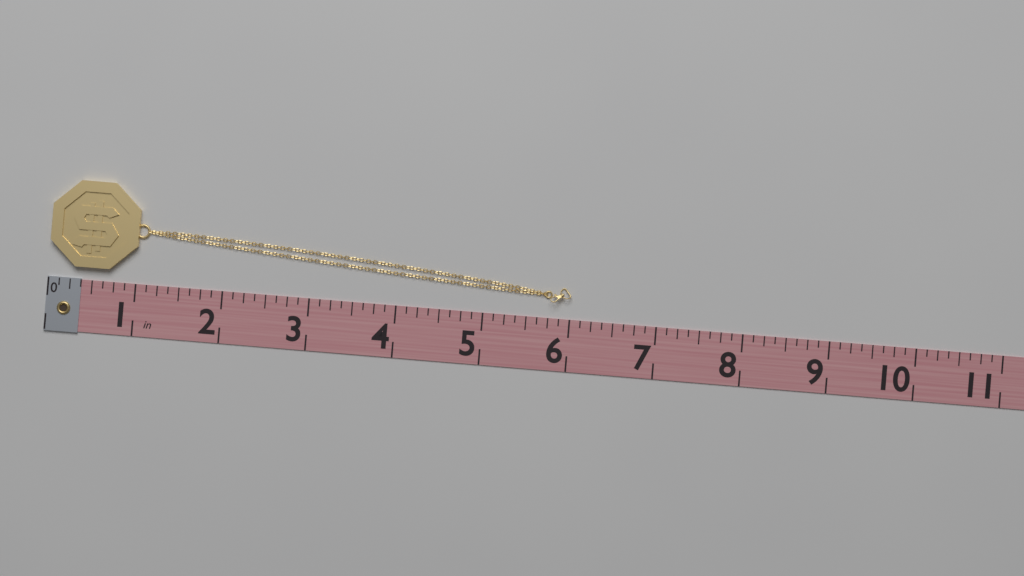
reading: 6.000 in
